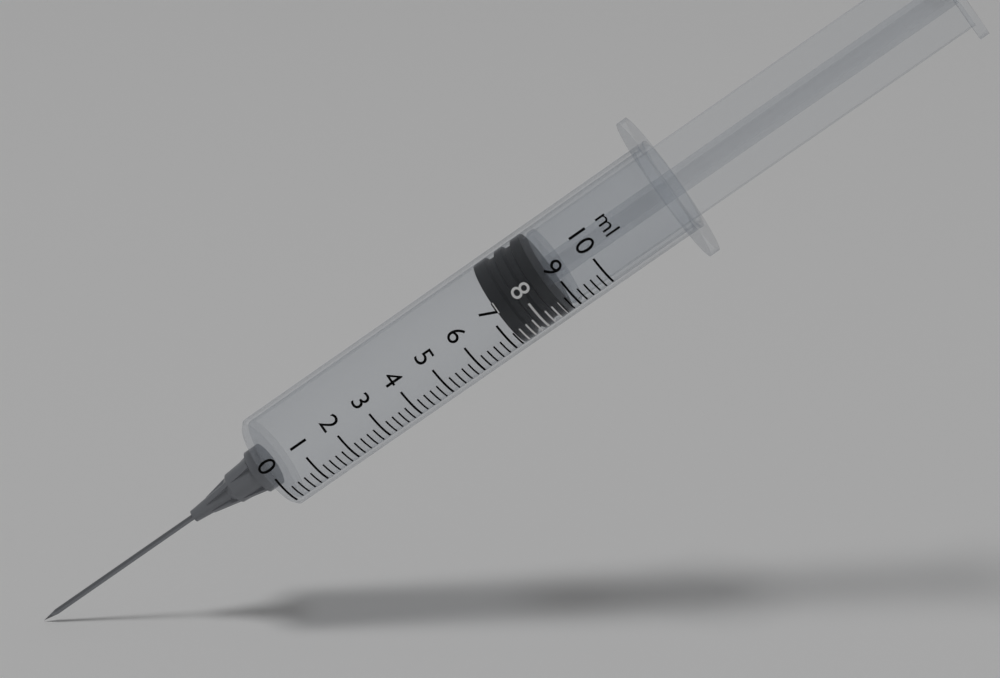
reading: 7.2 ml
